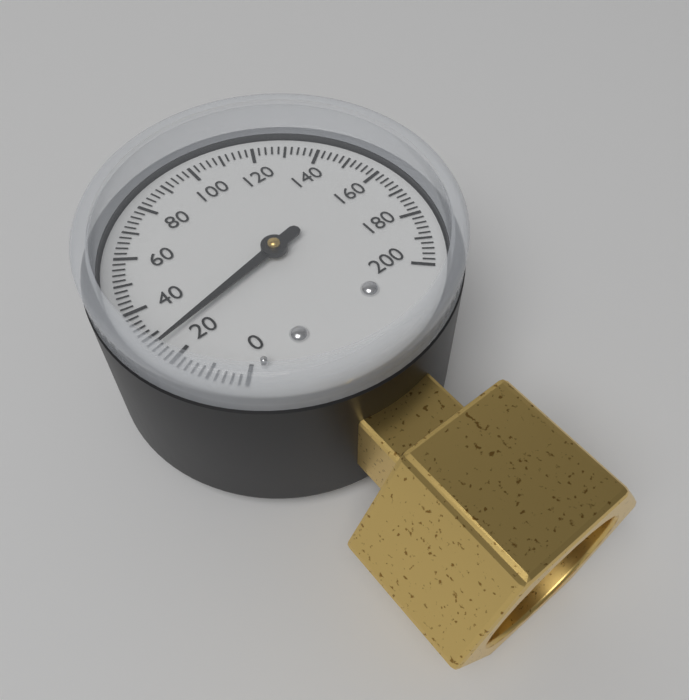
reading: 26 (no unit)
